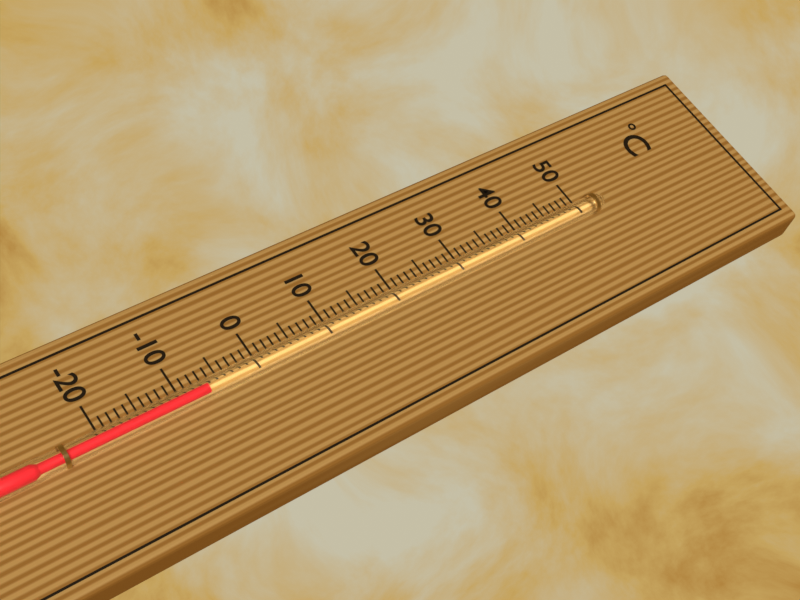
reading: -7 °C
